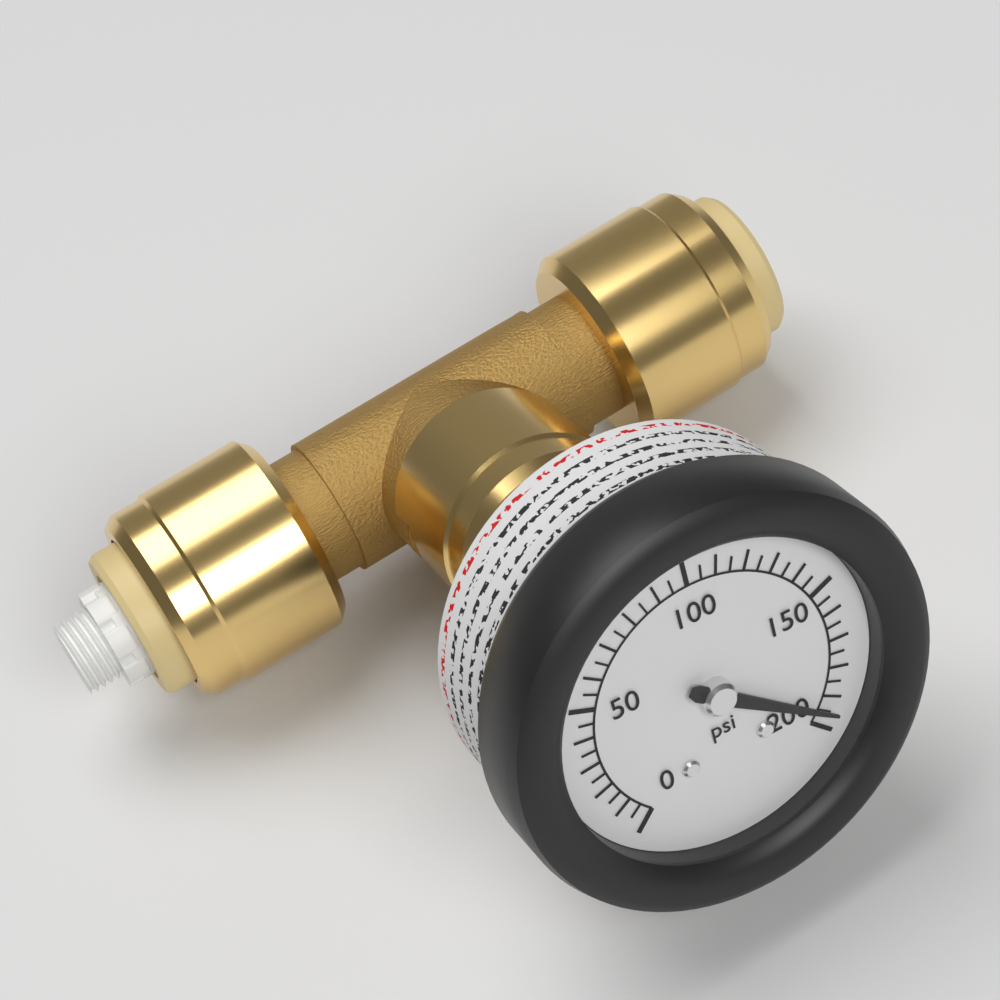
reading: 195 psi
